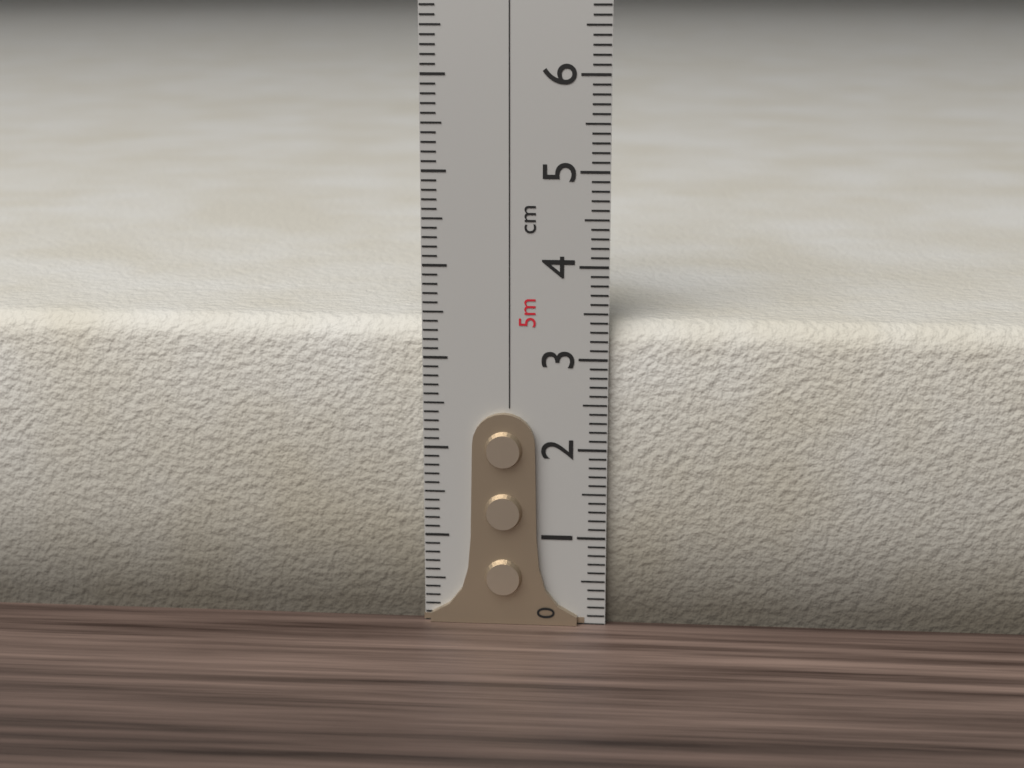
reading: 3.4 cm
